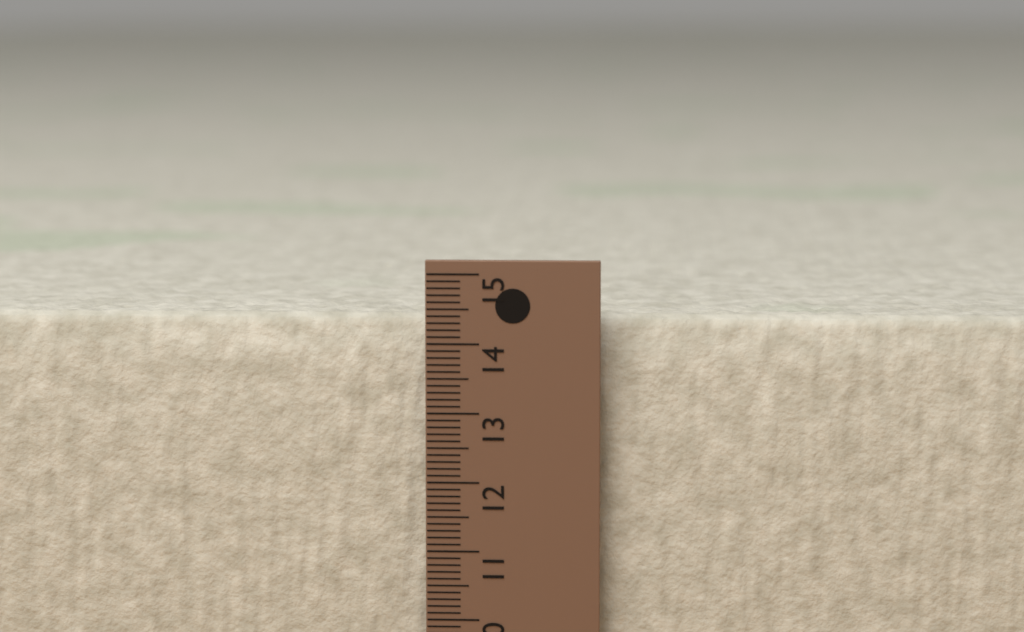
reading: 14.4 cm
